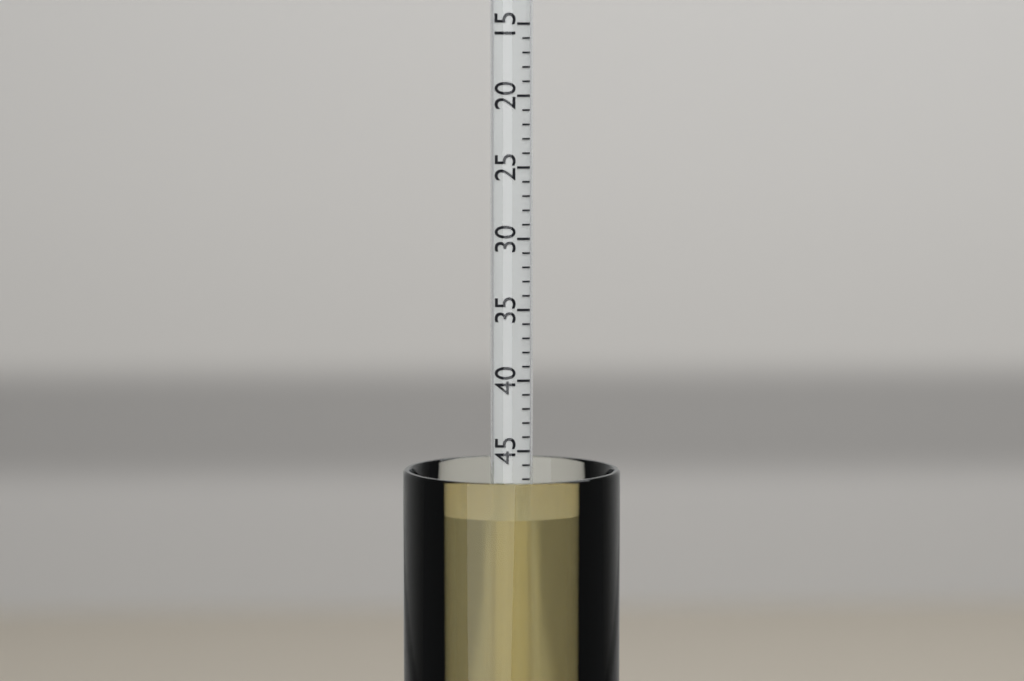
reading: 49 (no unit)
